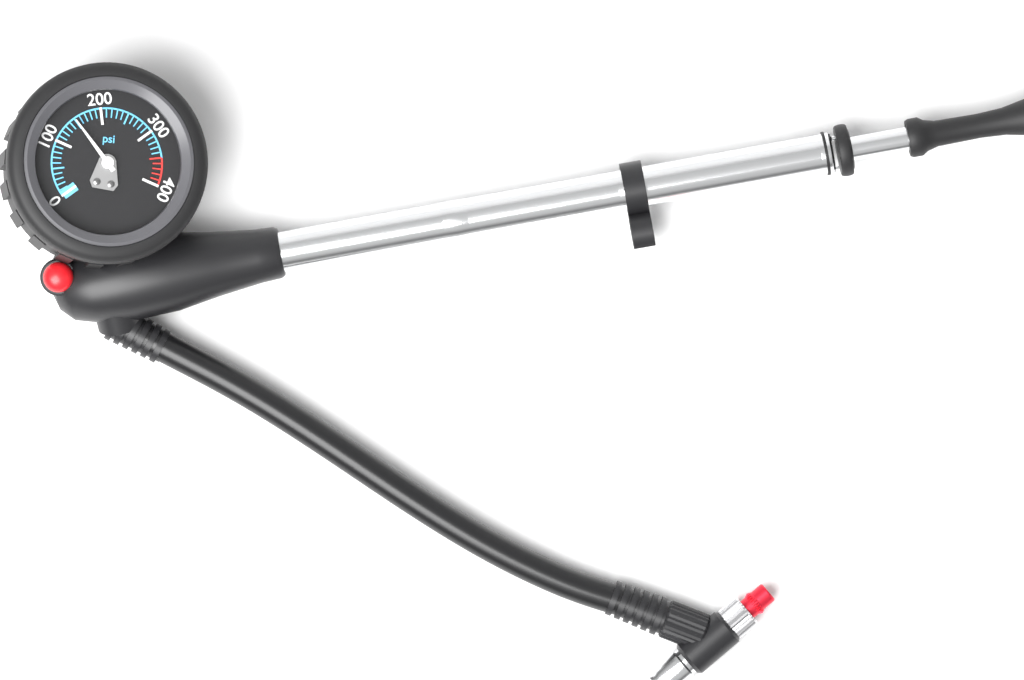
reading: 150 psi
